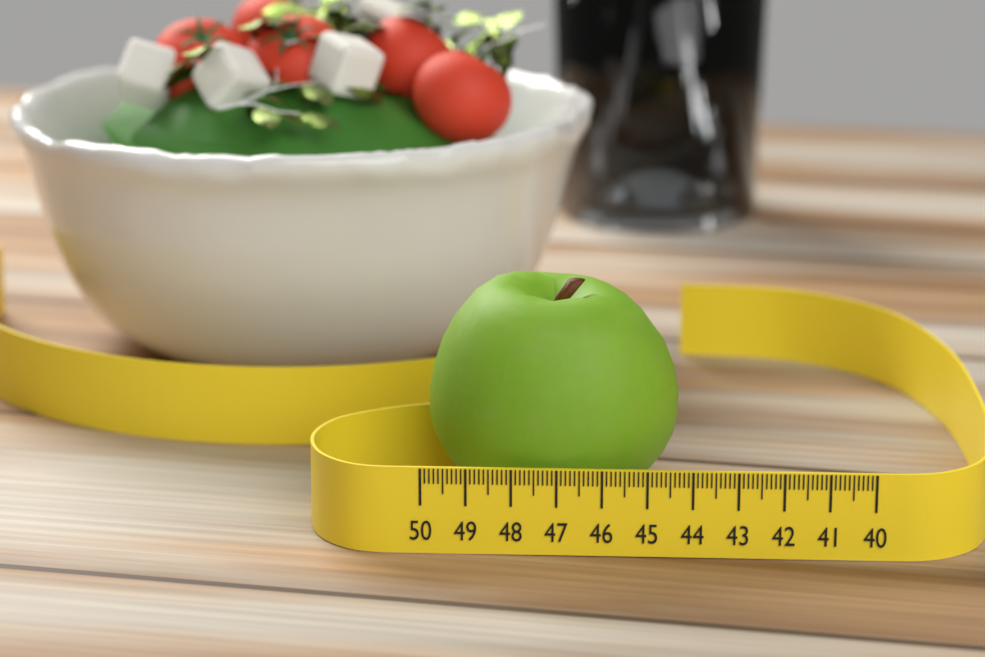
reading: 44.3 (no unit)
